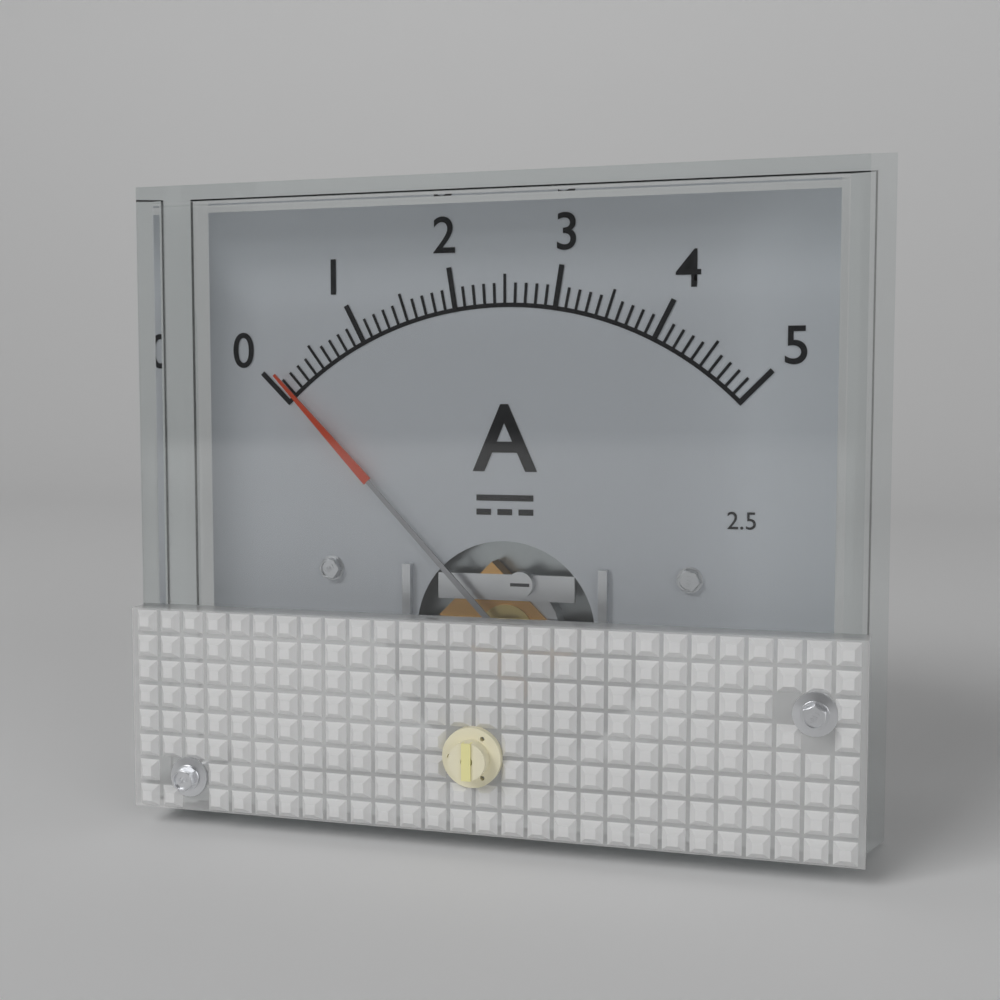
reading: 0.1 A
